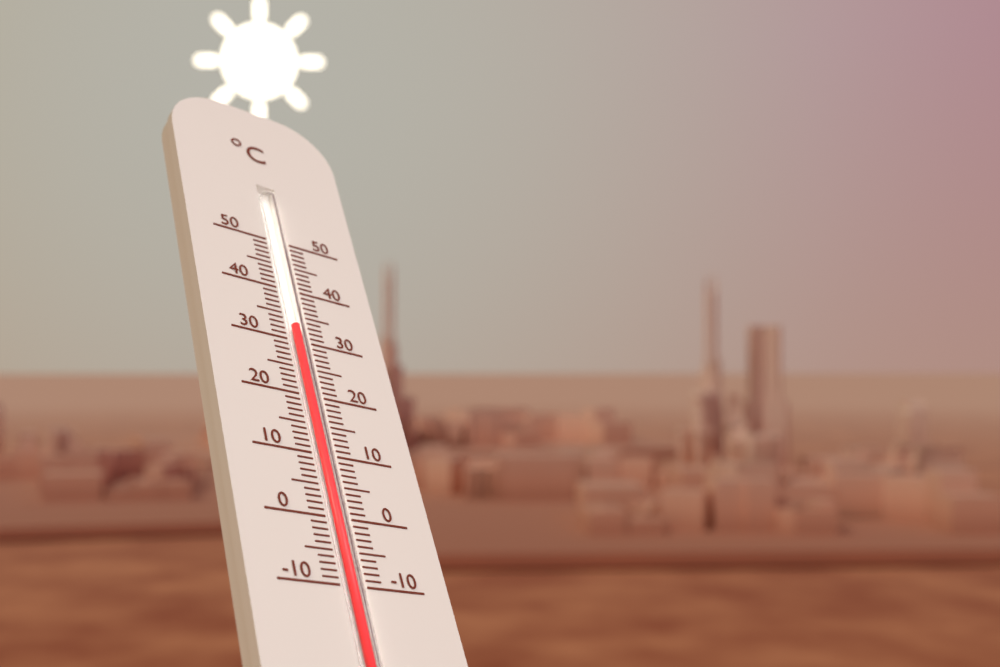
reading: 33 °C
